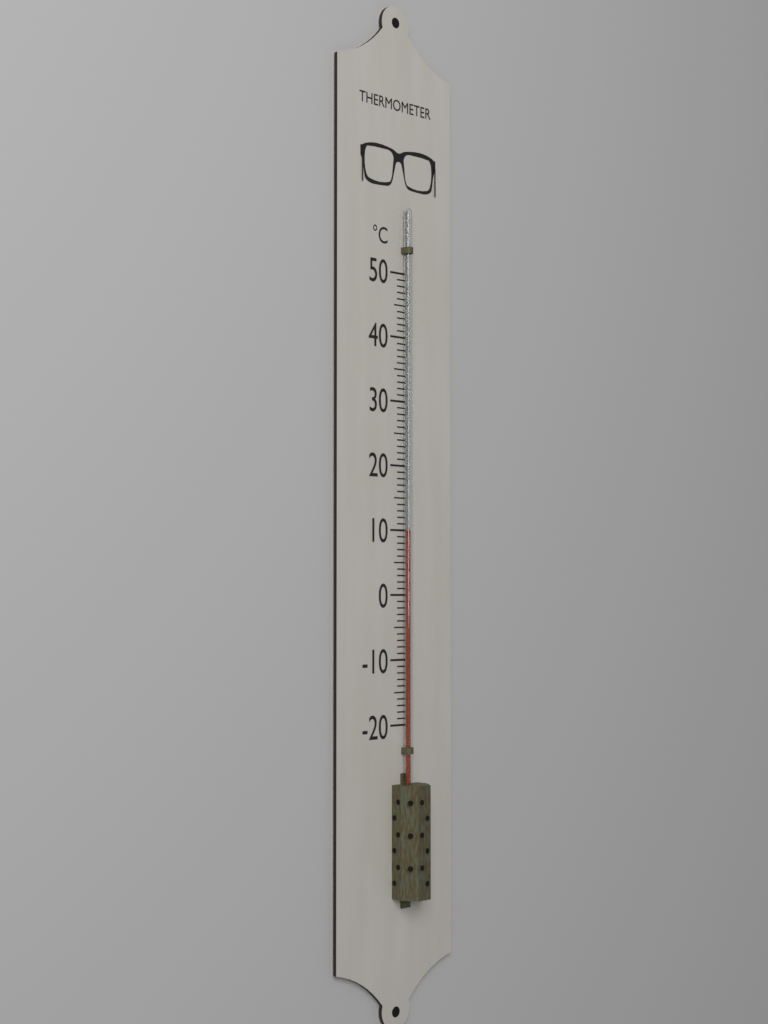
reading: 10 °C
